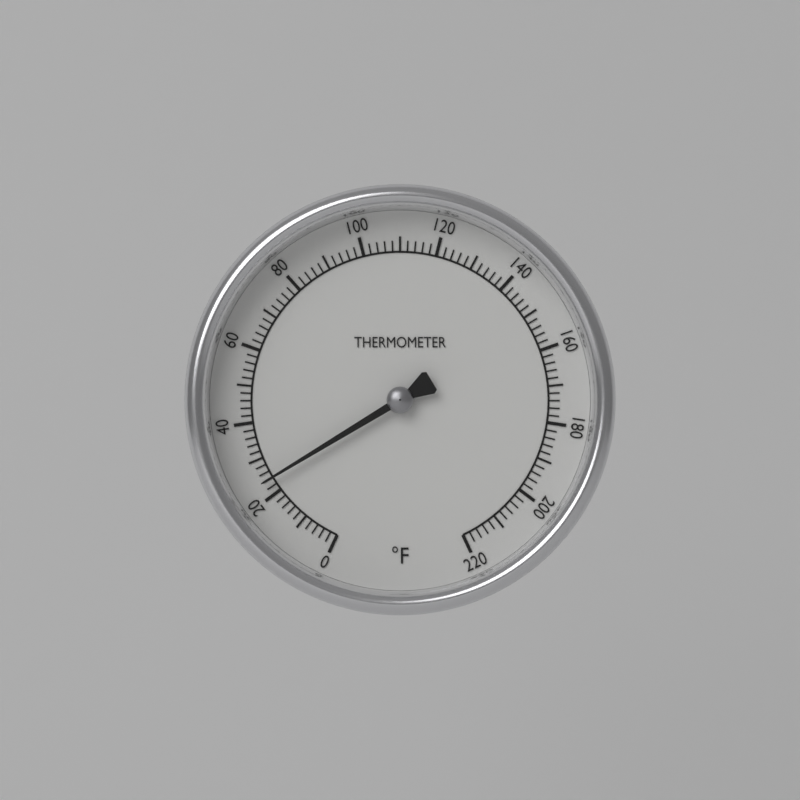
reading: 24 °F
